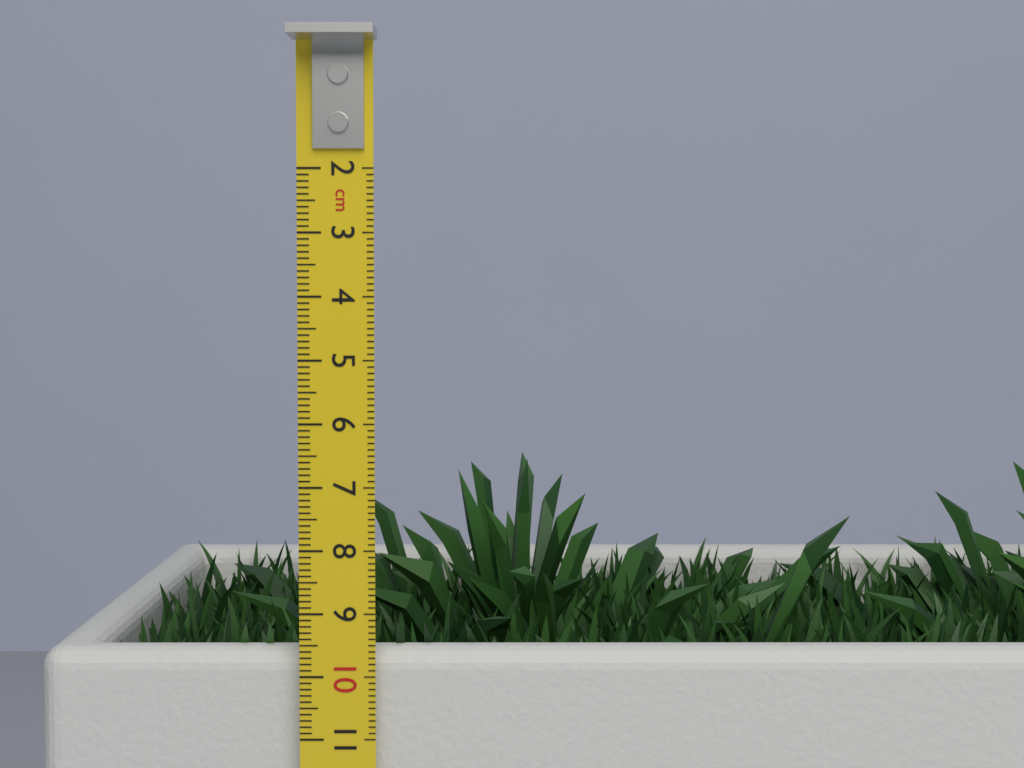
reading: 9.2 cm
